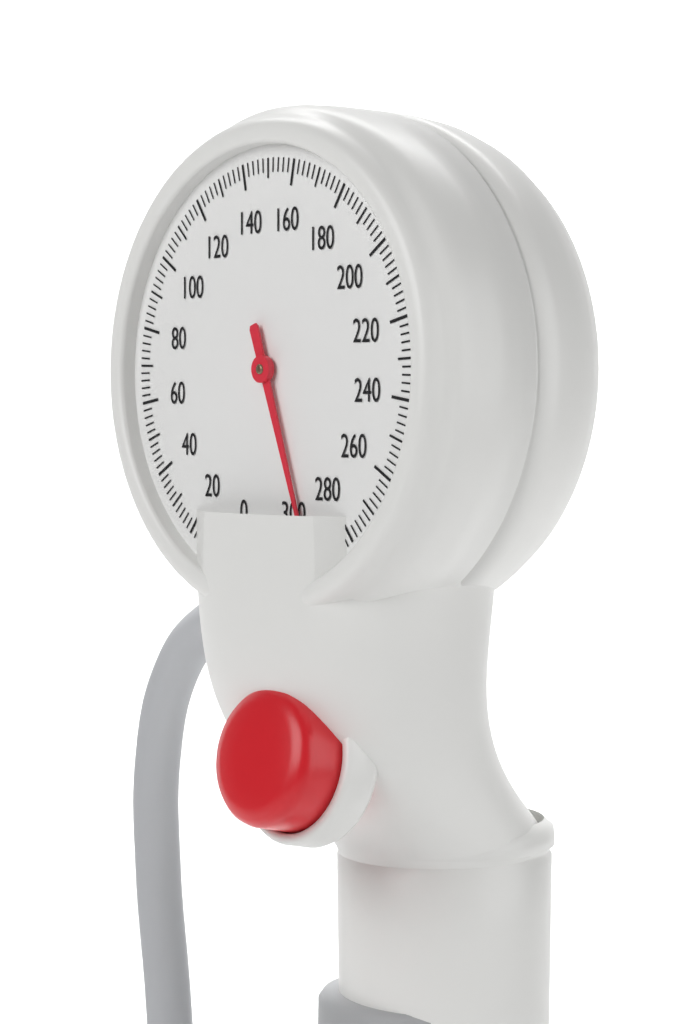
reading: 296 mmHg
